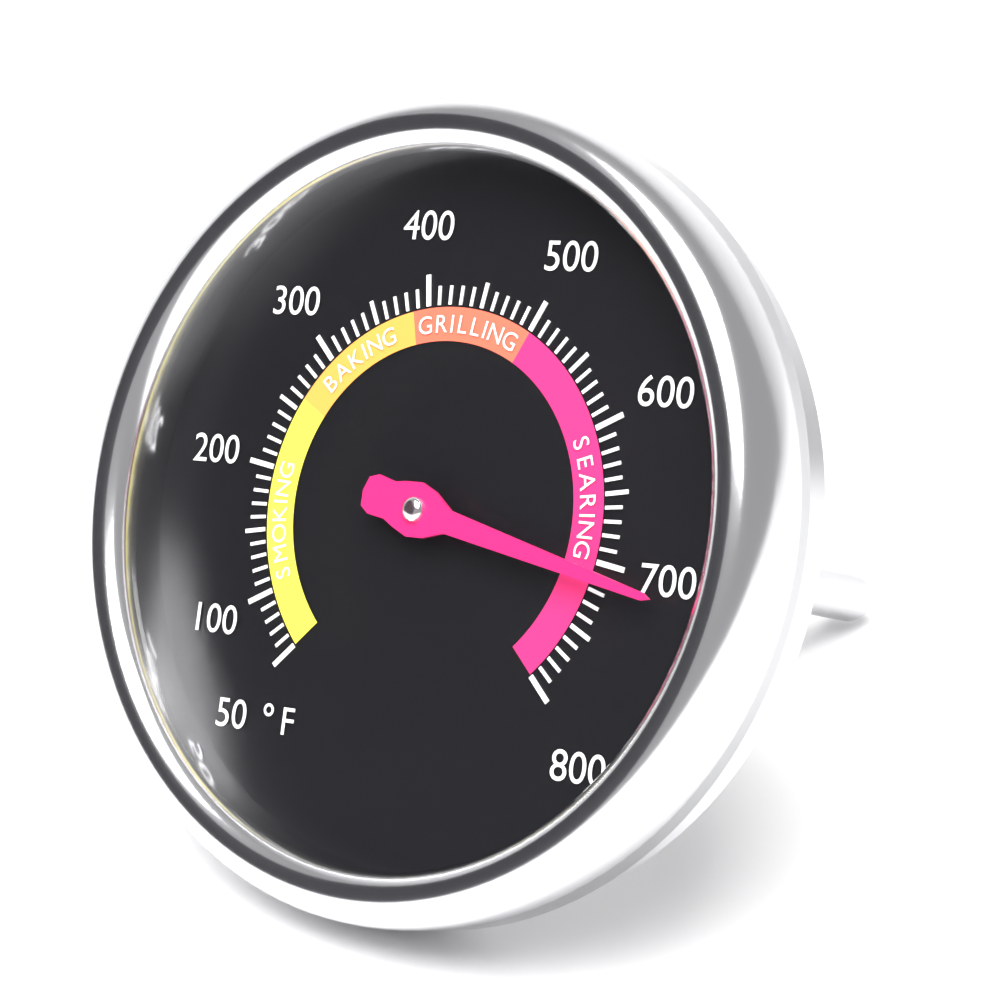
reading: 710 °F
